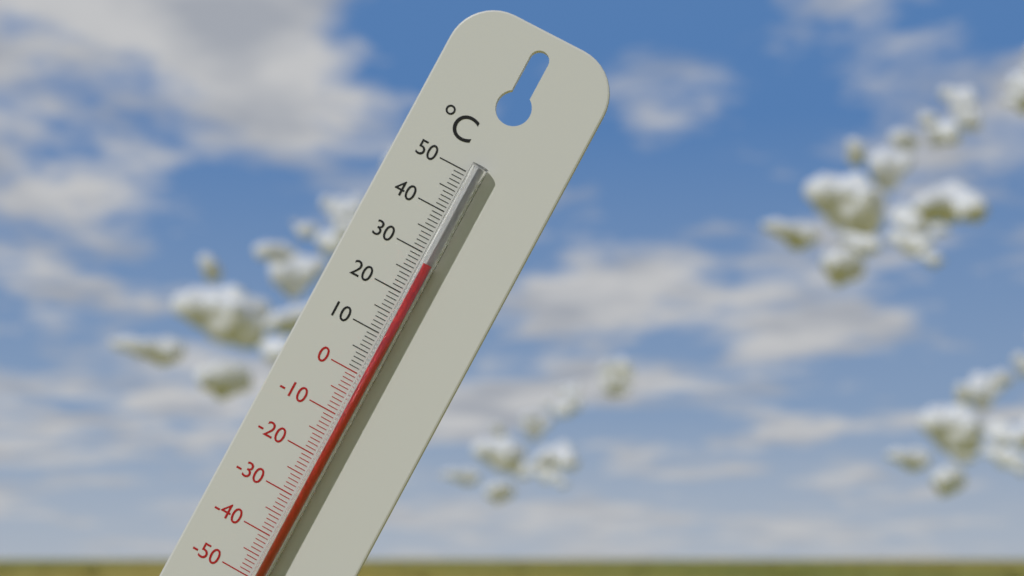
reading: 28 °C
